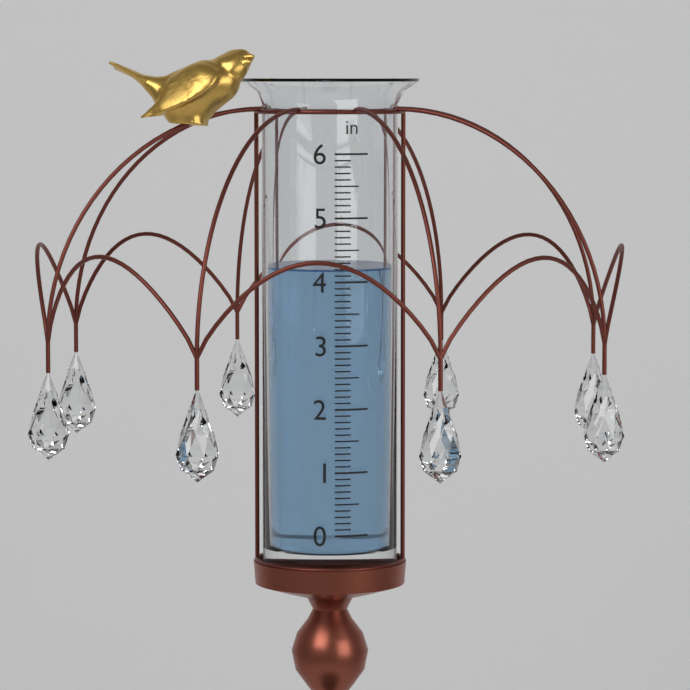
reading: 4.2 in
